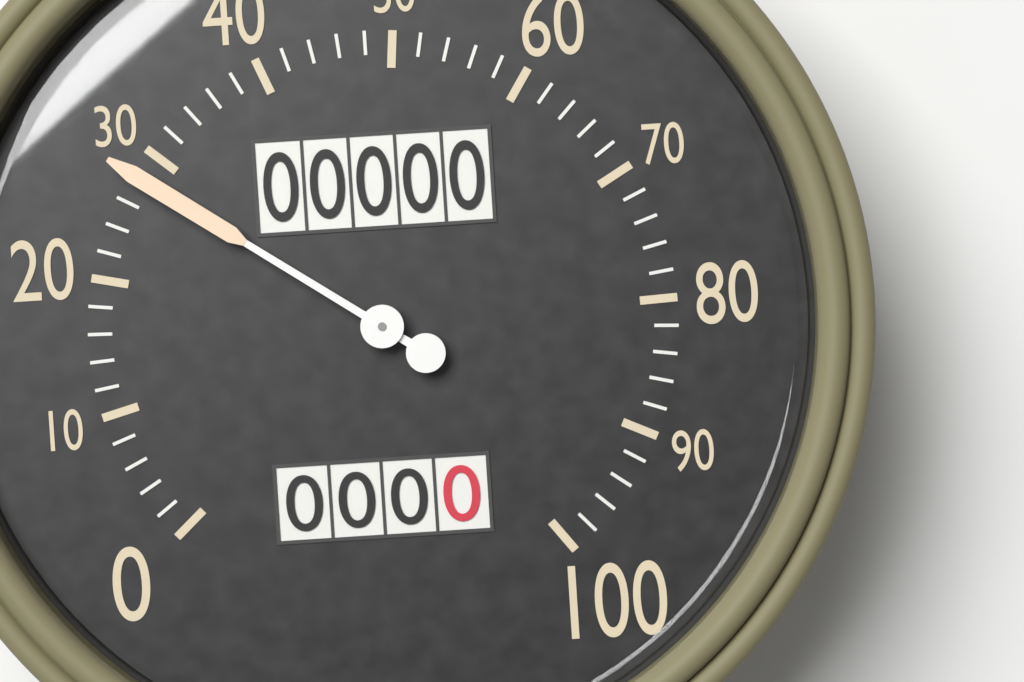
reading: 28 (no unit)
